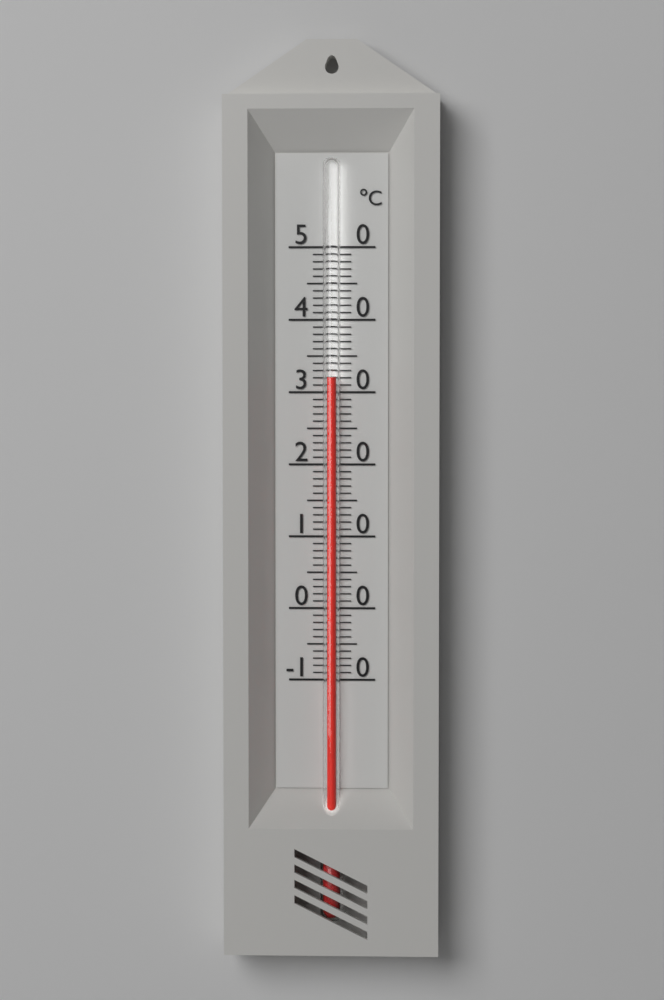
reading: 32 °C
